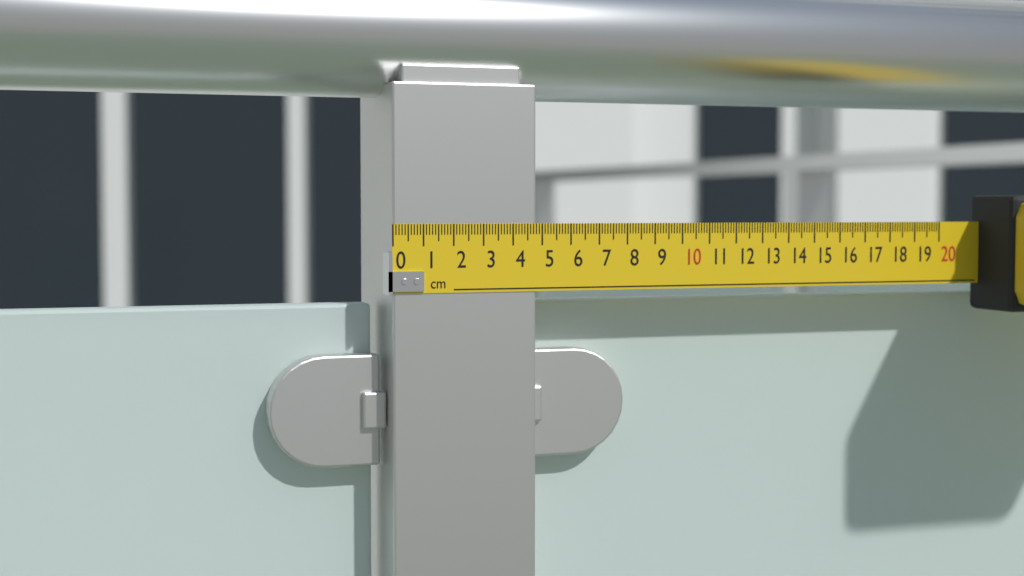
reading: 4.8 cm
